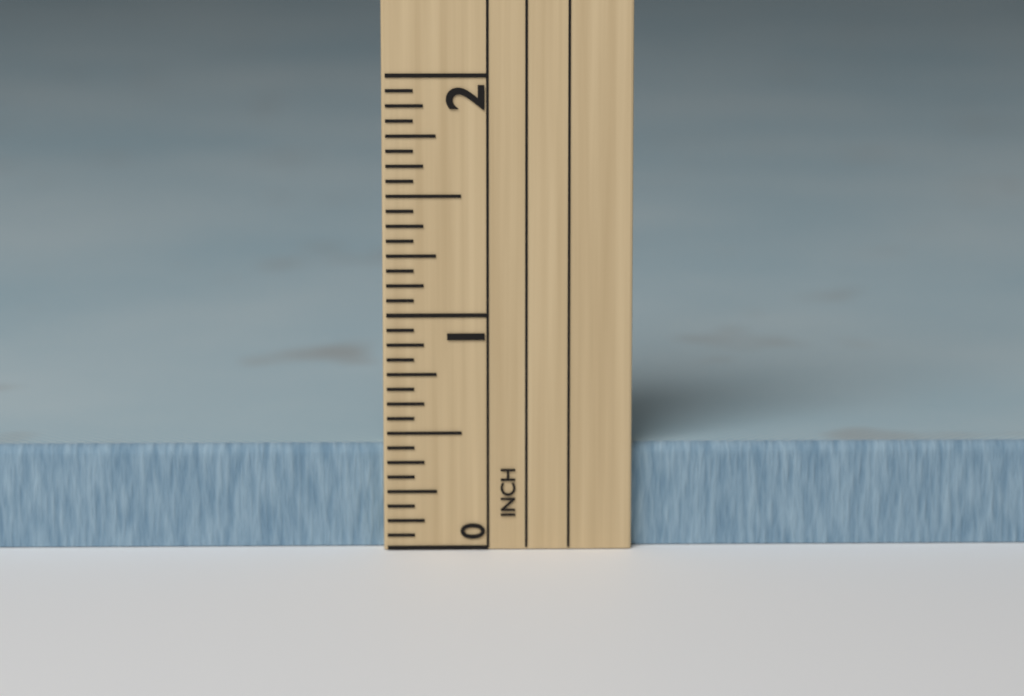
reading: 0.4375 in
